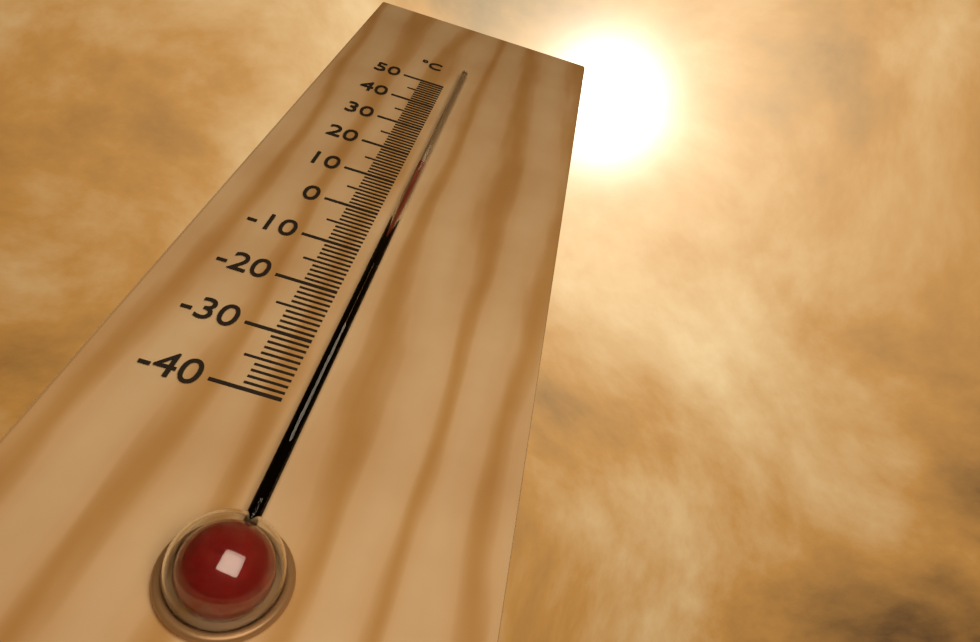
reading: 17 °C
